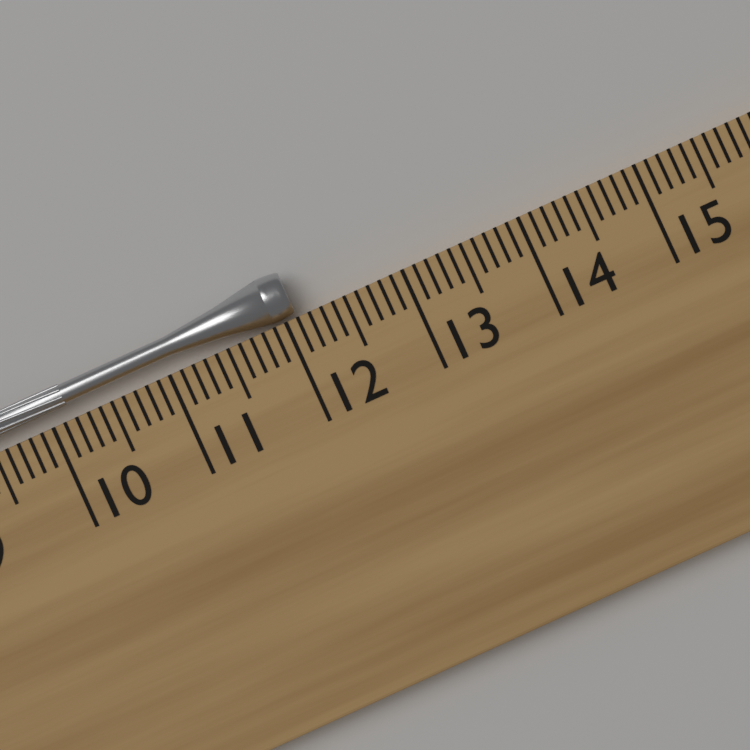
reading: 12.1 cm
